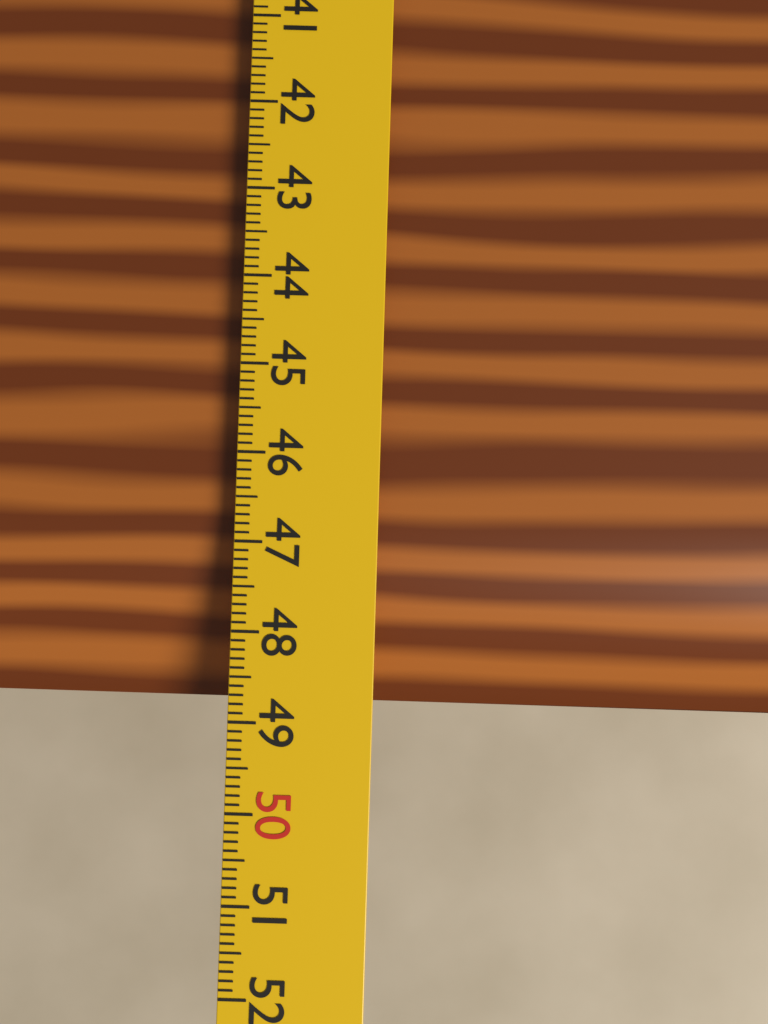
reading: 48.9 cm
